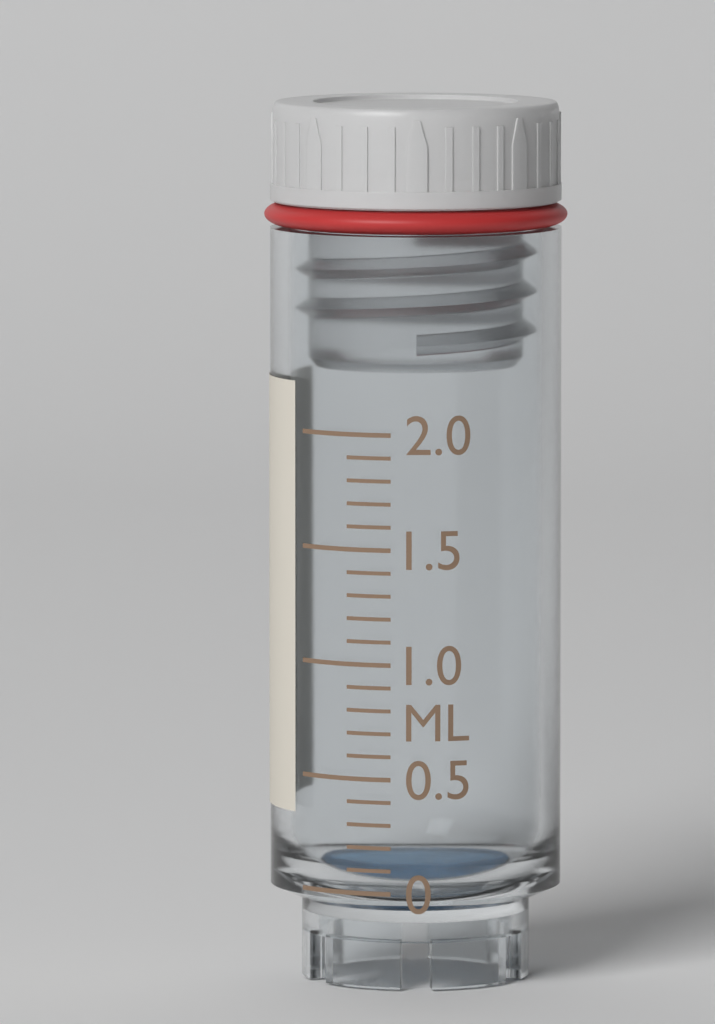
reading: 0.0 ml
